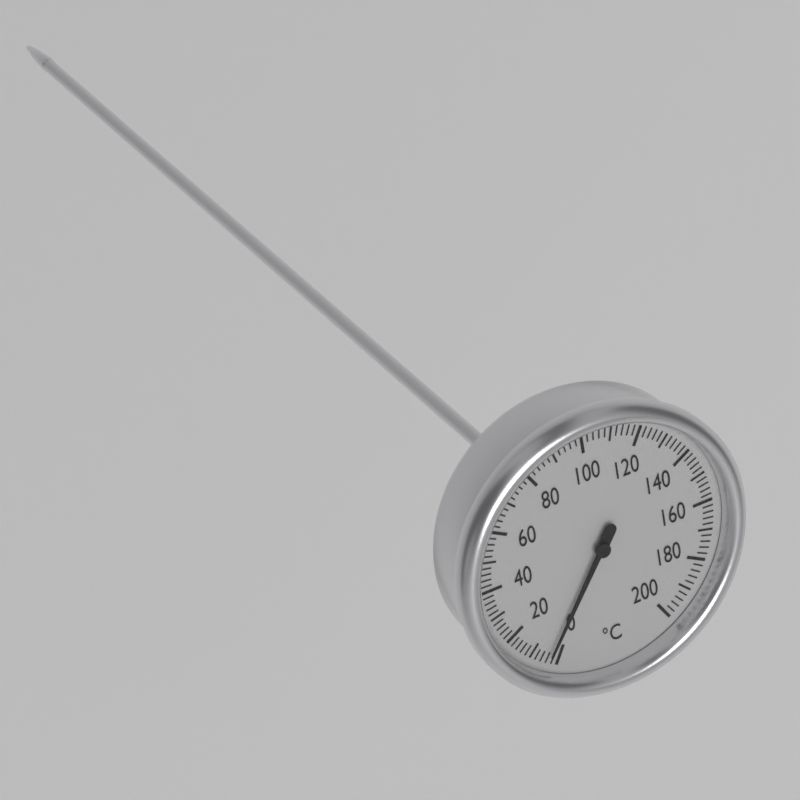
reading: 4 °C
